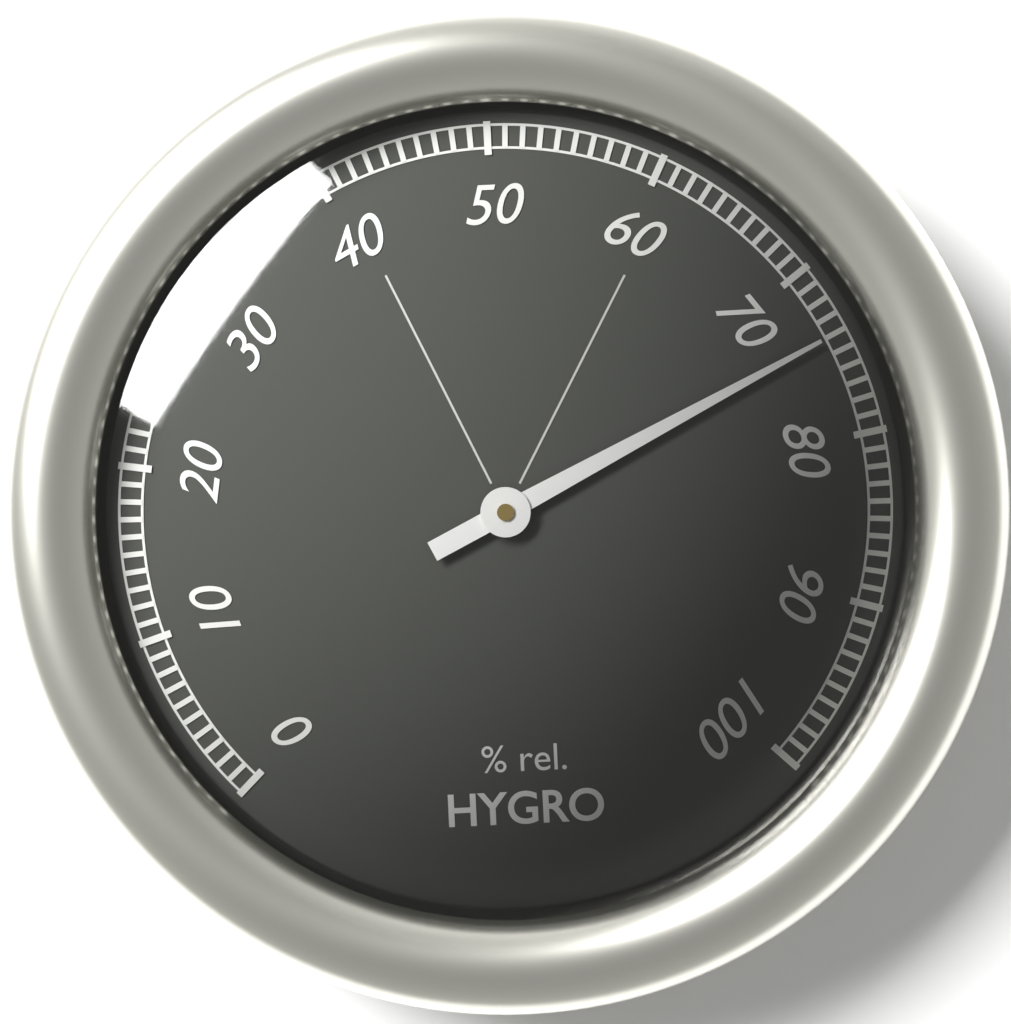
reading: 74 %
